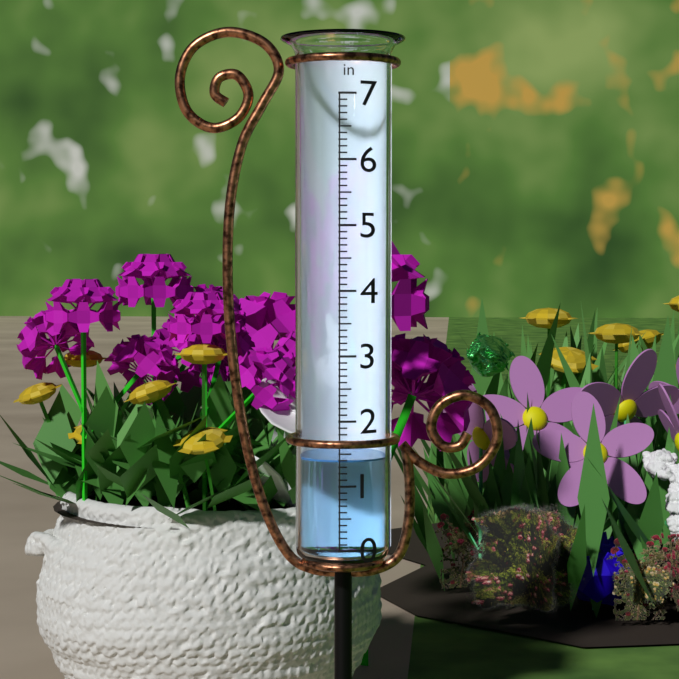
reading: 1.4 in
